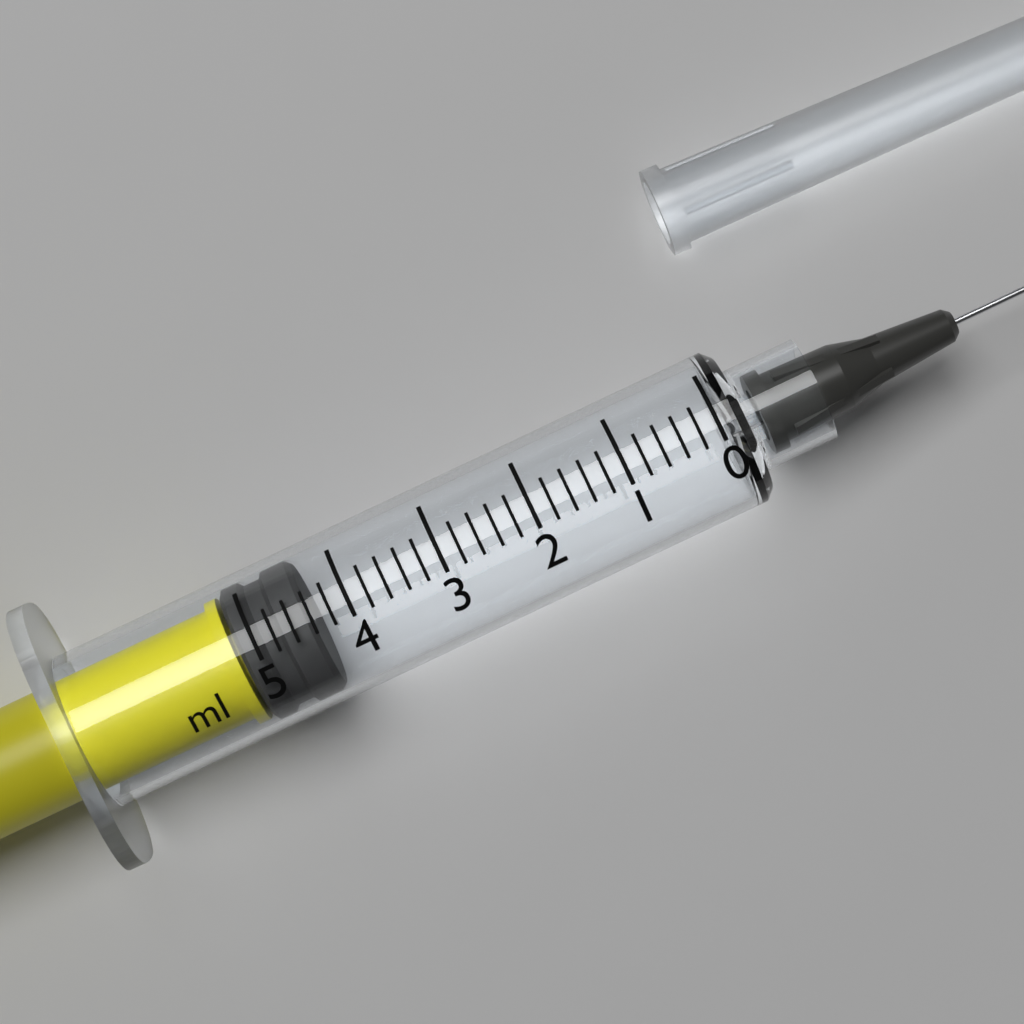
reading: 4.4 ml
